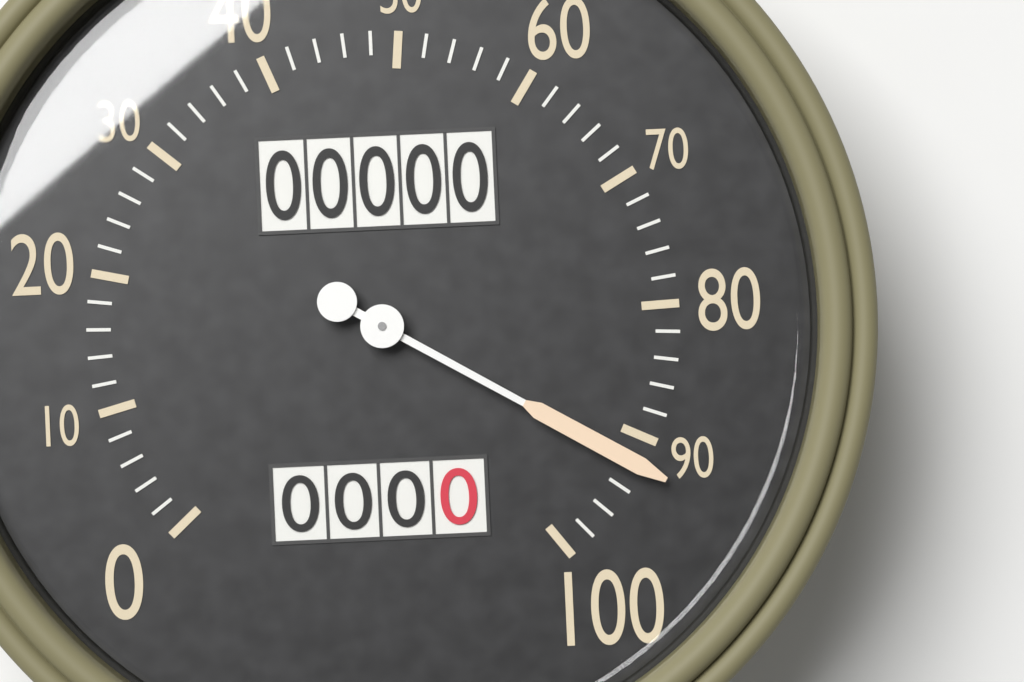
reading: 92 (no unit)
